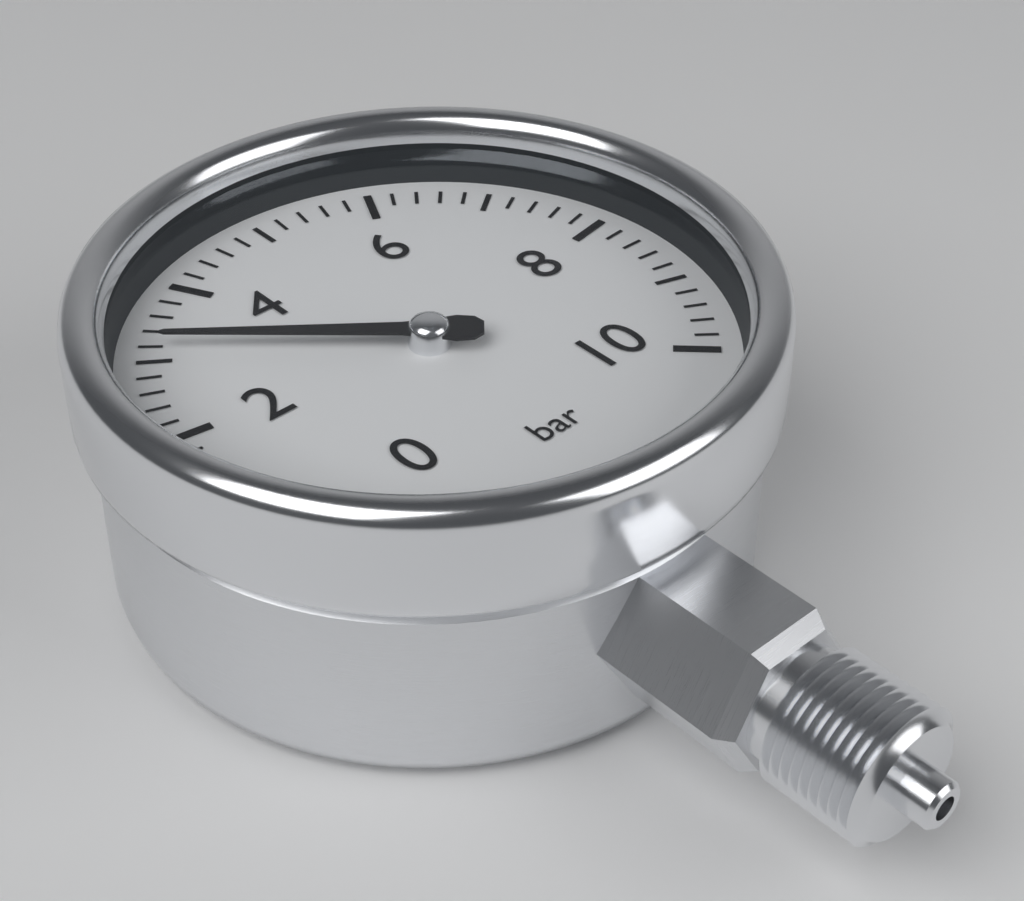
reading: 3.2 bar
